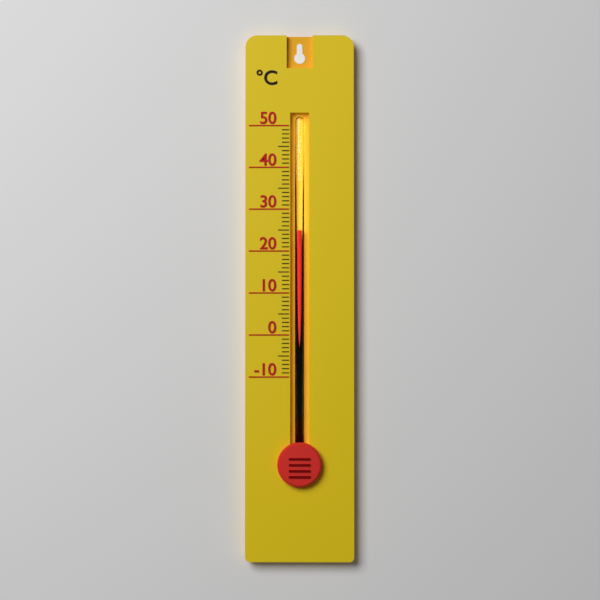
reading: 25 °C
